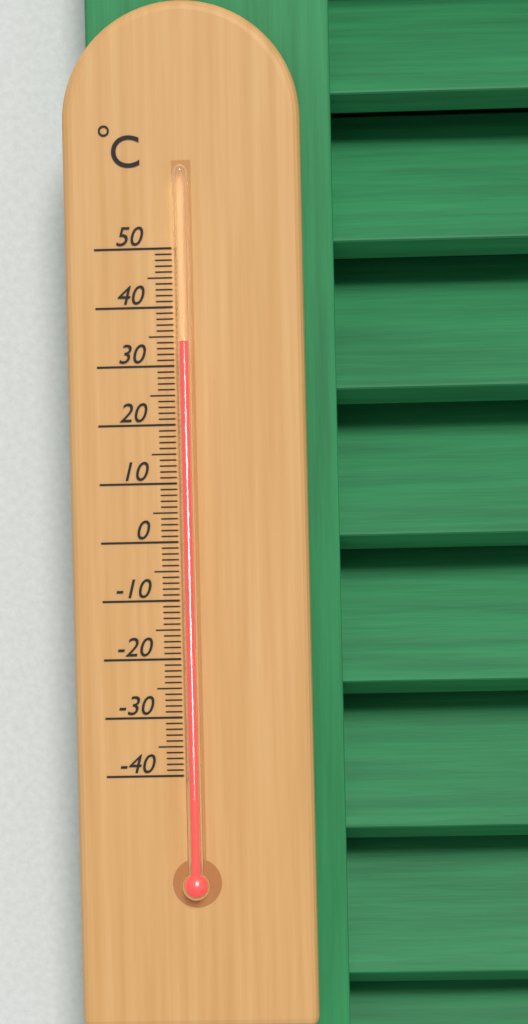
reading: 34 °C
